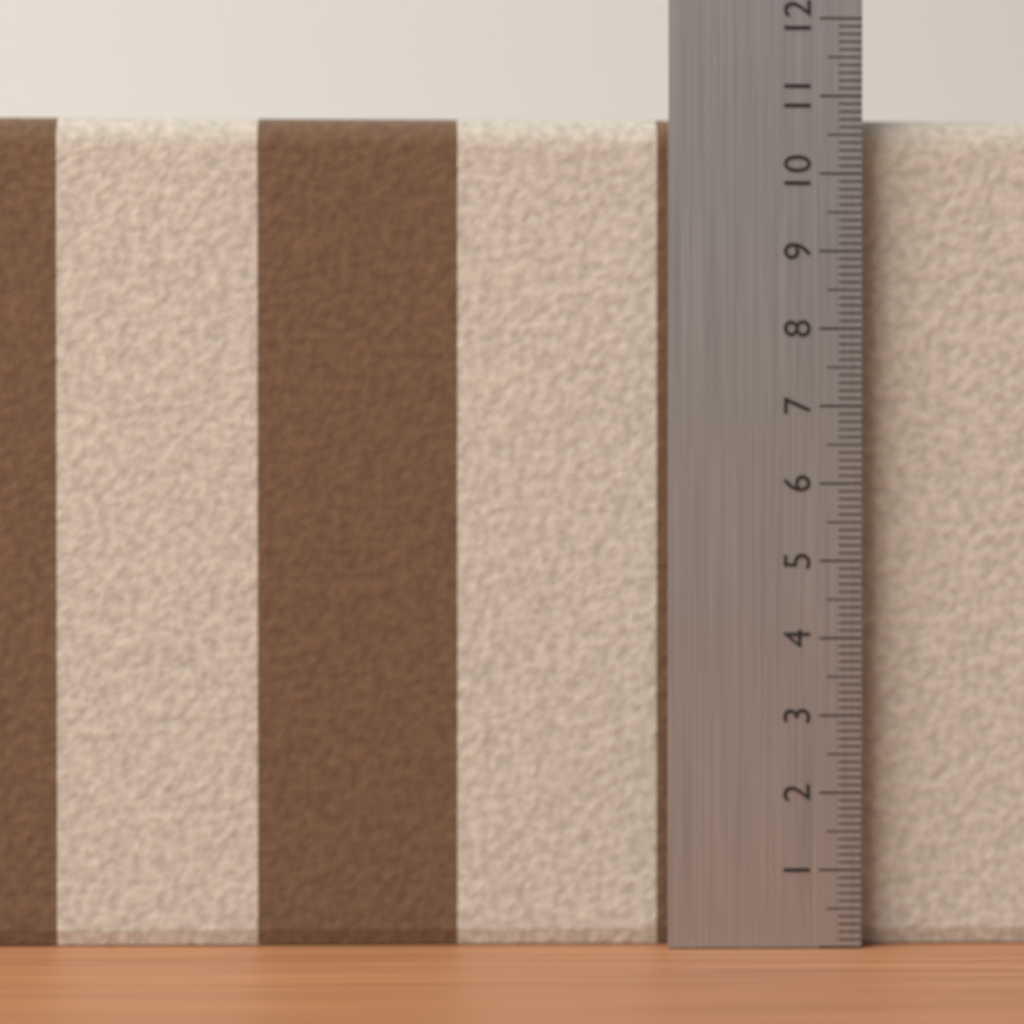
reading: 10.8 (no unit)
